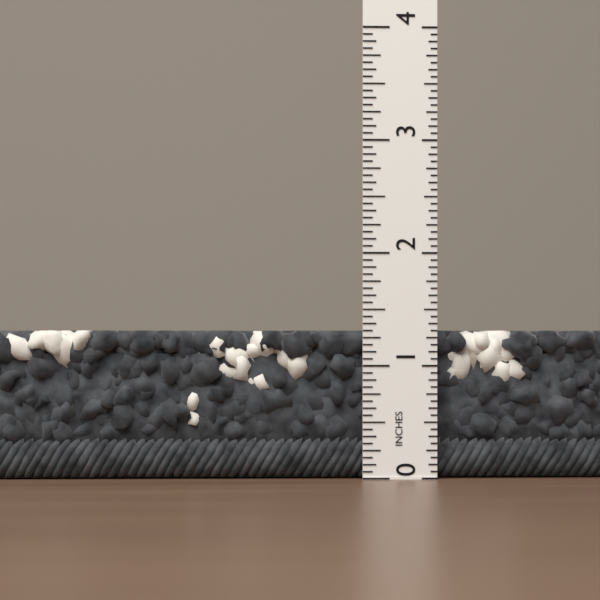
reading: 1.3125 in
